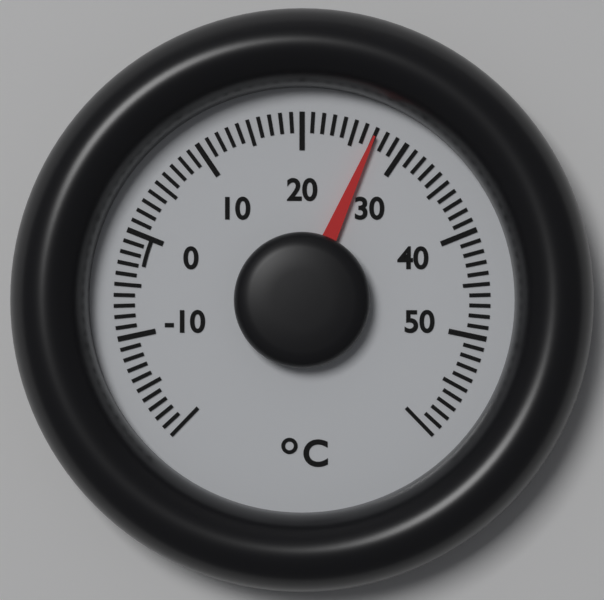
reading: 27 °C
